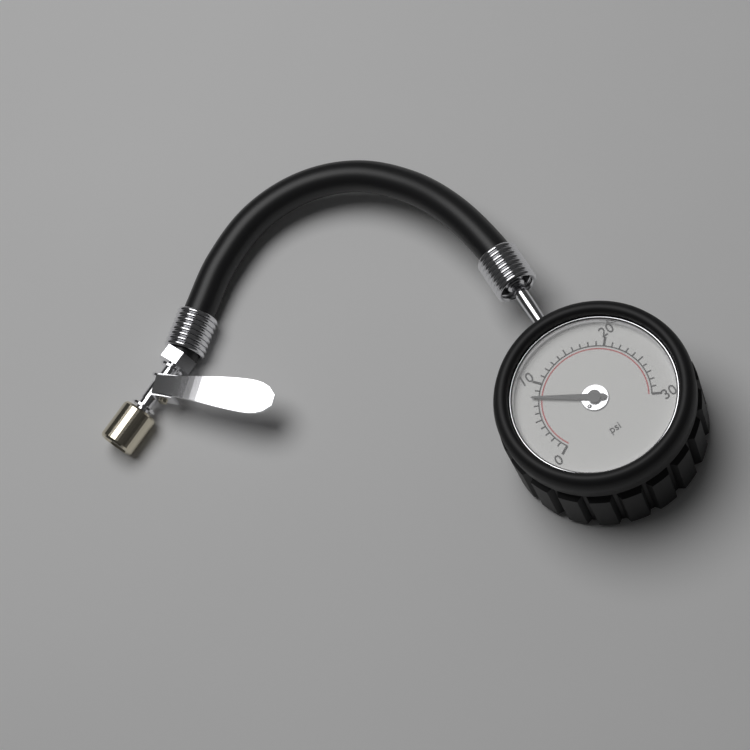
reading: 8 psi
